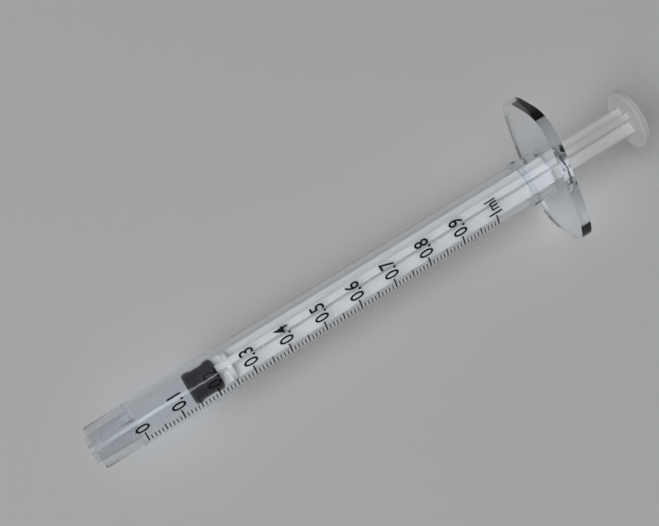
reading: 0.14 ml
